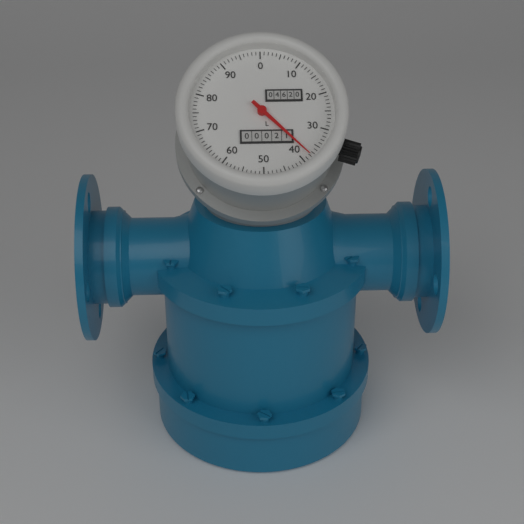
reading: 38 L
